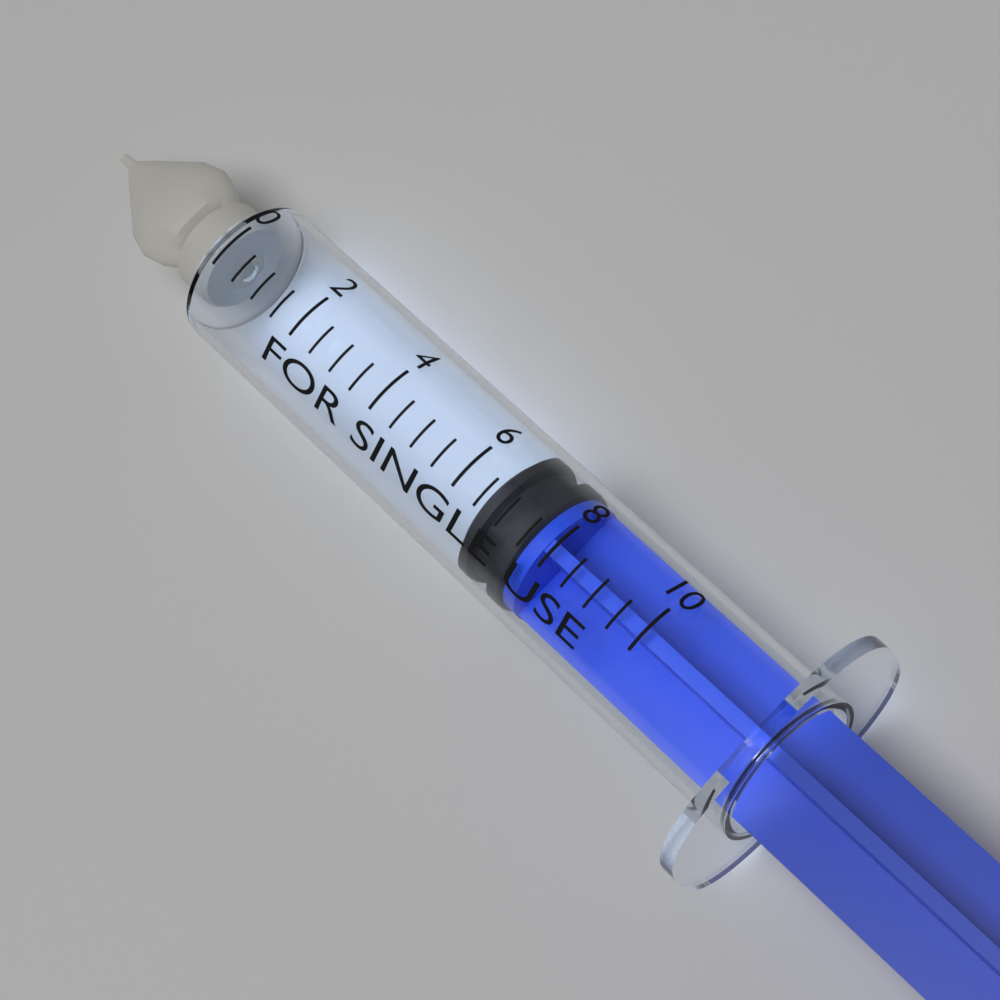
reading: 6.5 (no unit)
